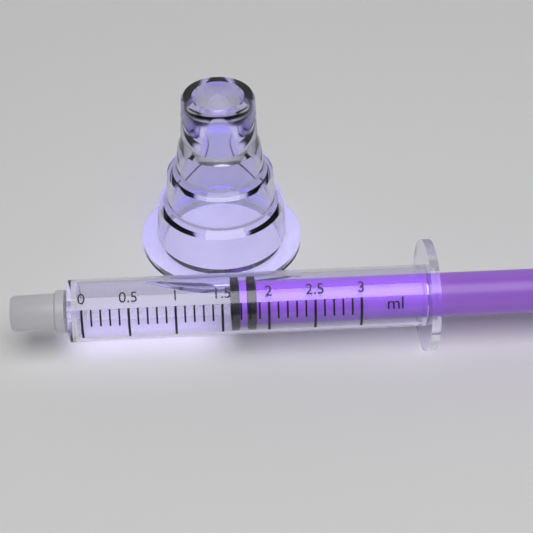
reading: 1.6 ml
